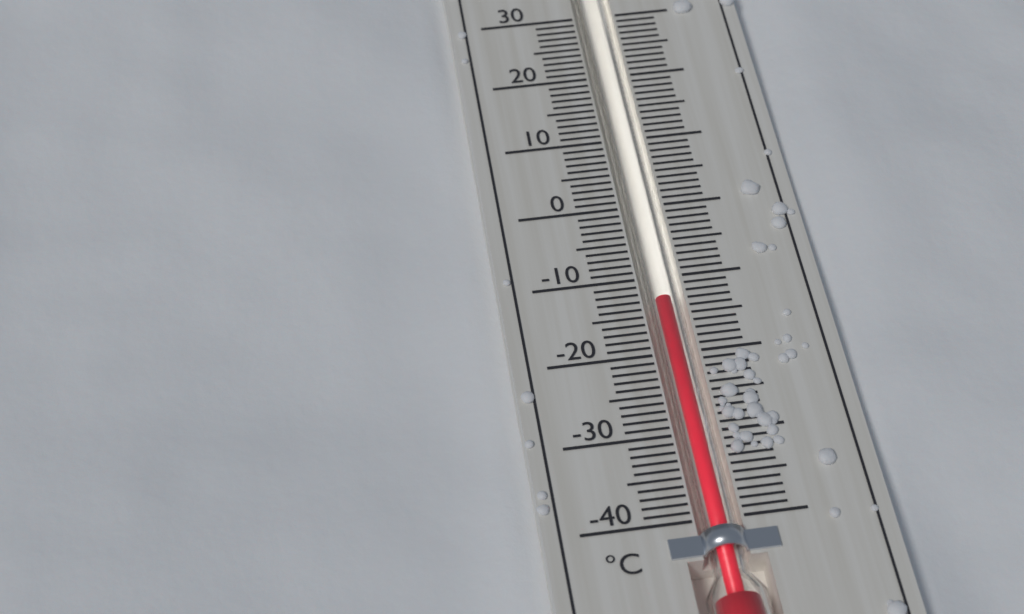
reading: -13 °C
